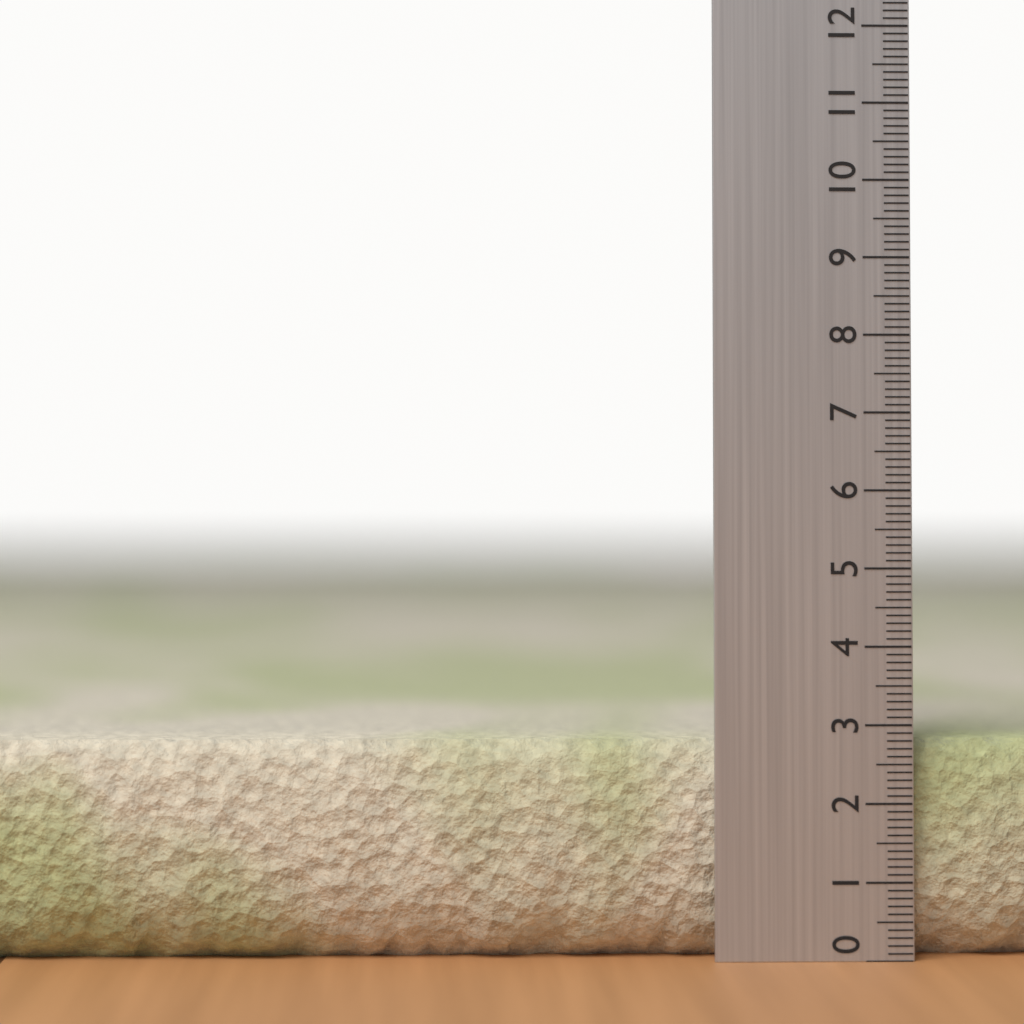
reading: 2.8 (no unit)
